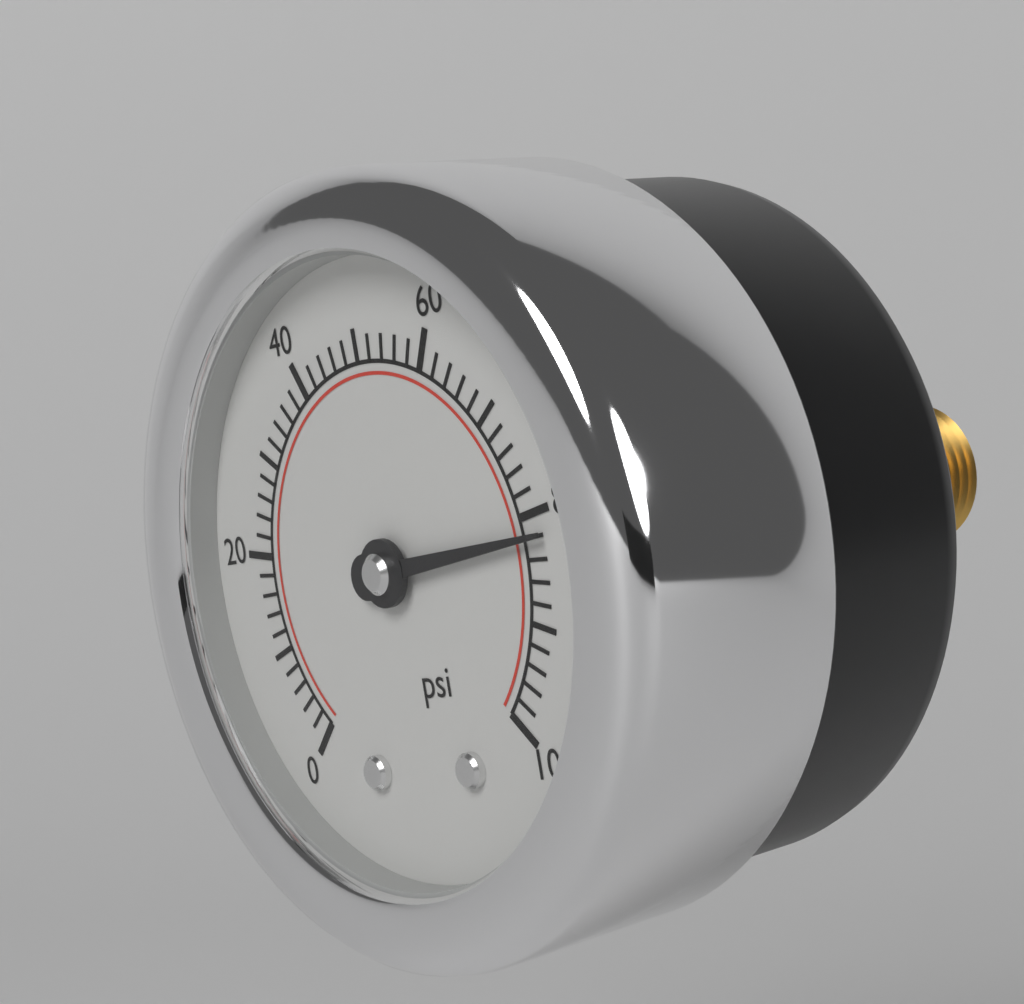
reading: 82 psi
